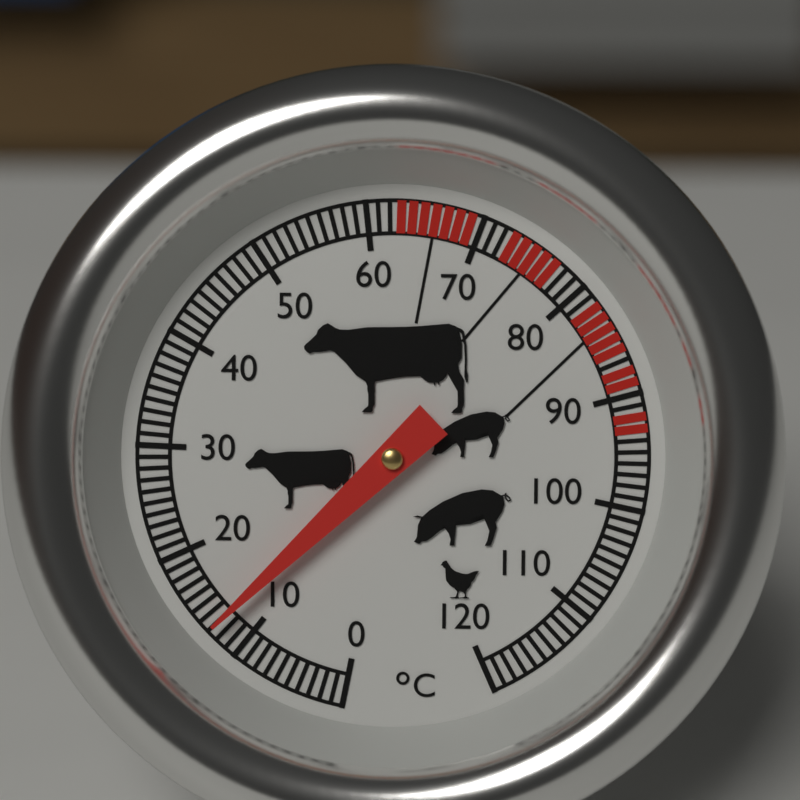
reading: 13 °C
